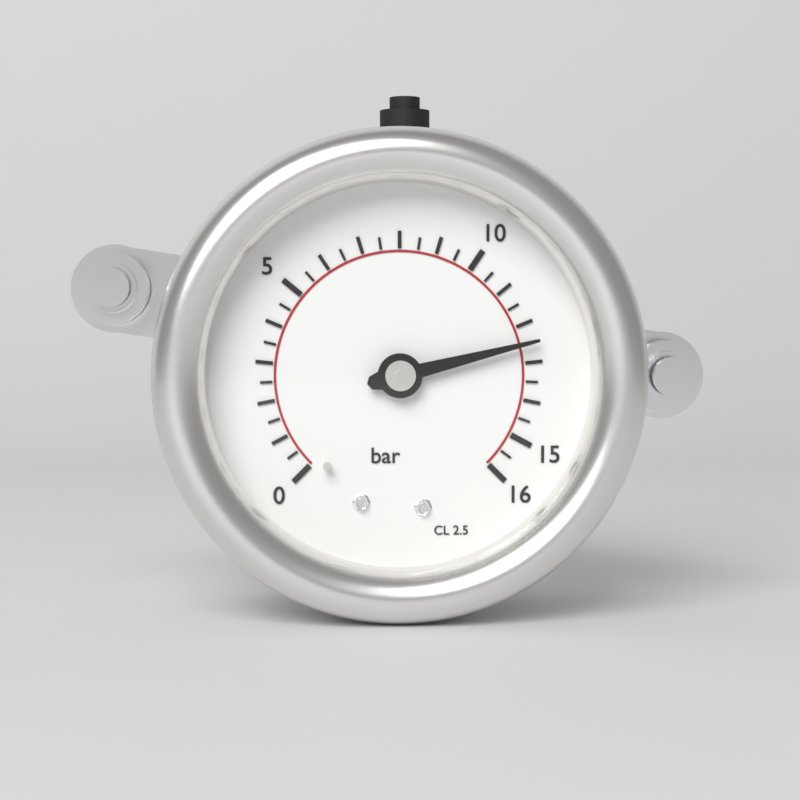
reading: 12.5 bar
